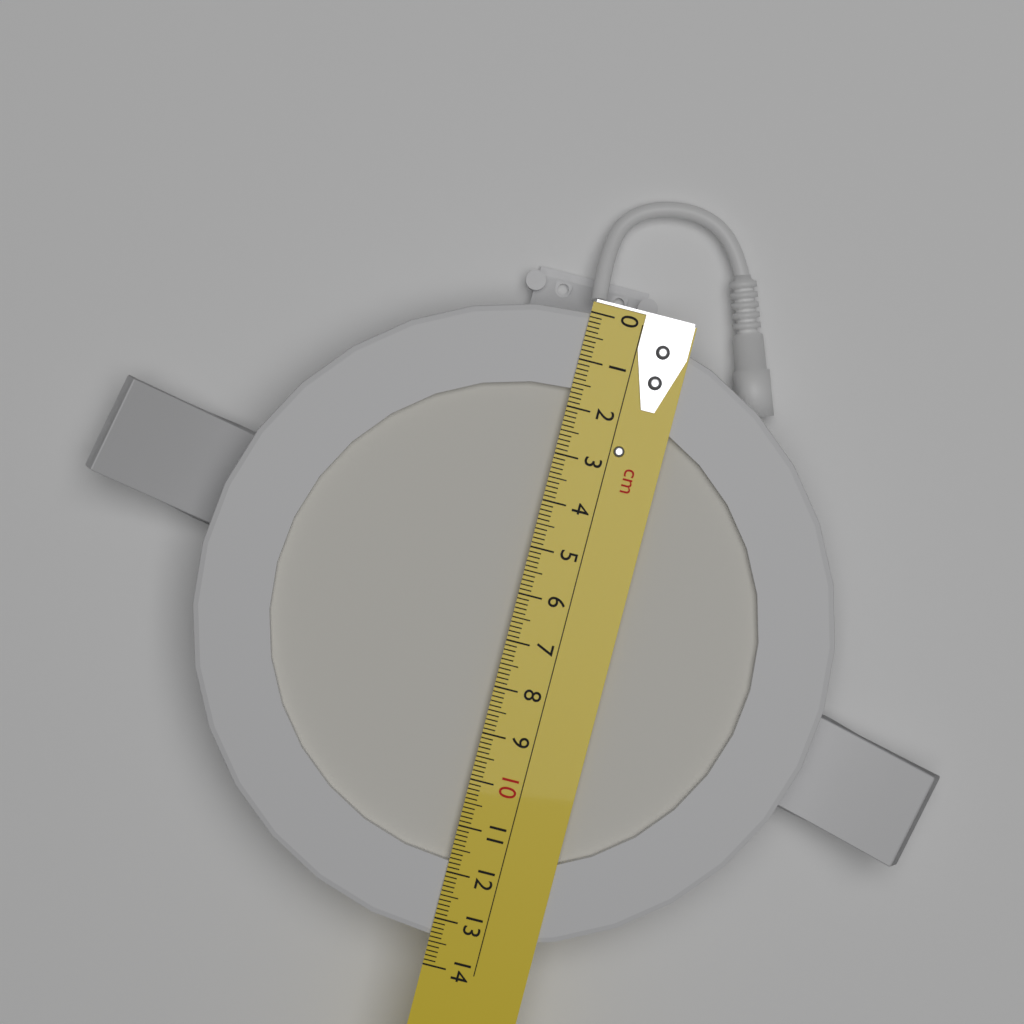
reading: 13.4 cm
